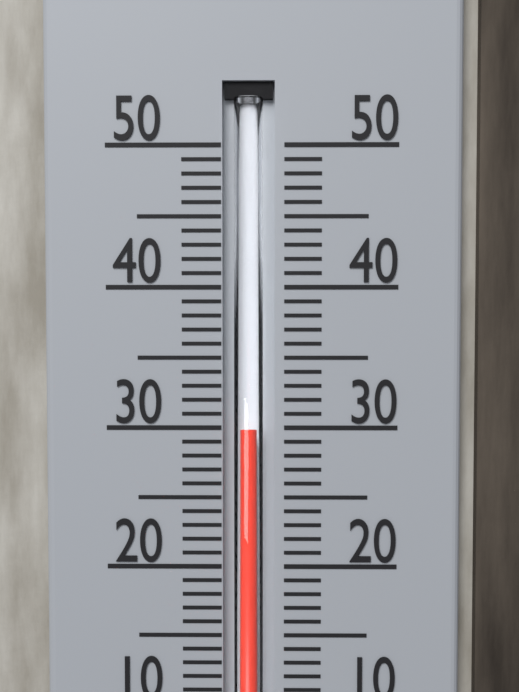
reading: 30 °C
